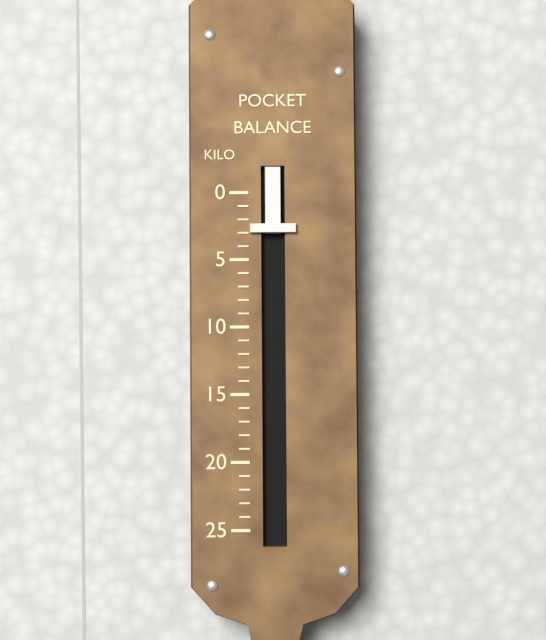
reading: 3 kg
